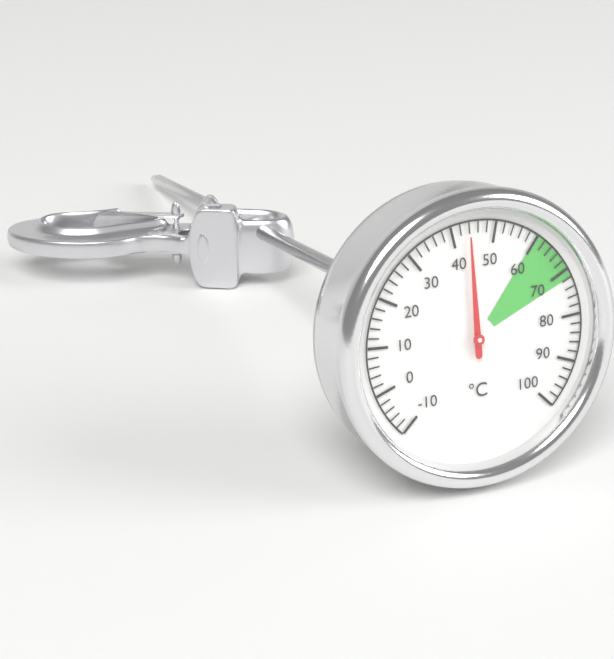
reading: 44 °C
